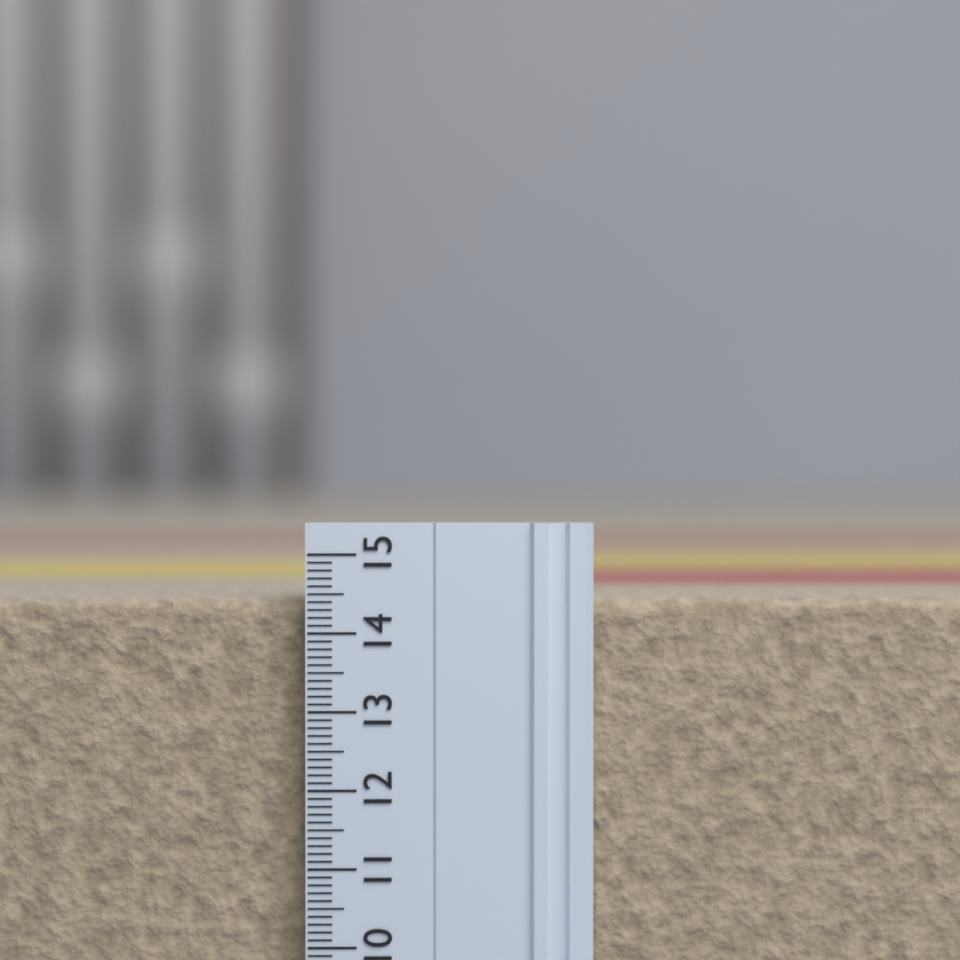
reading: 14.4 (no unit)
